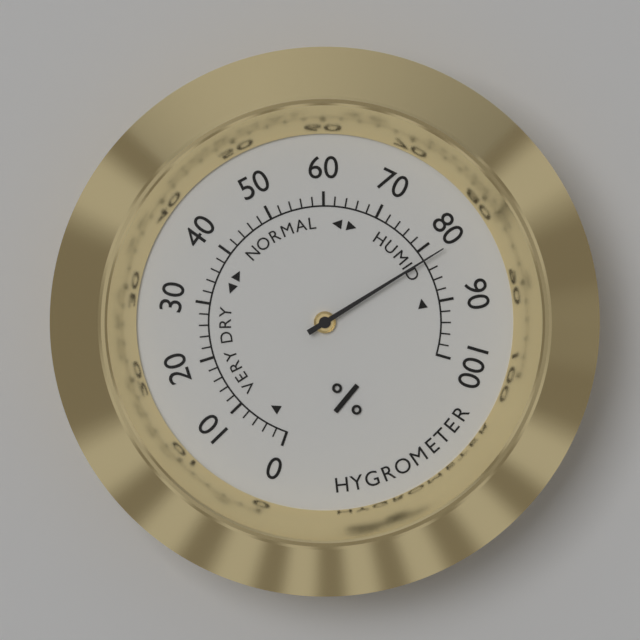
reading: 82 %
